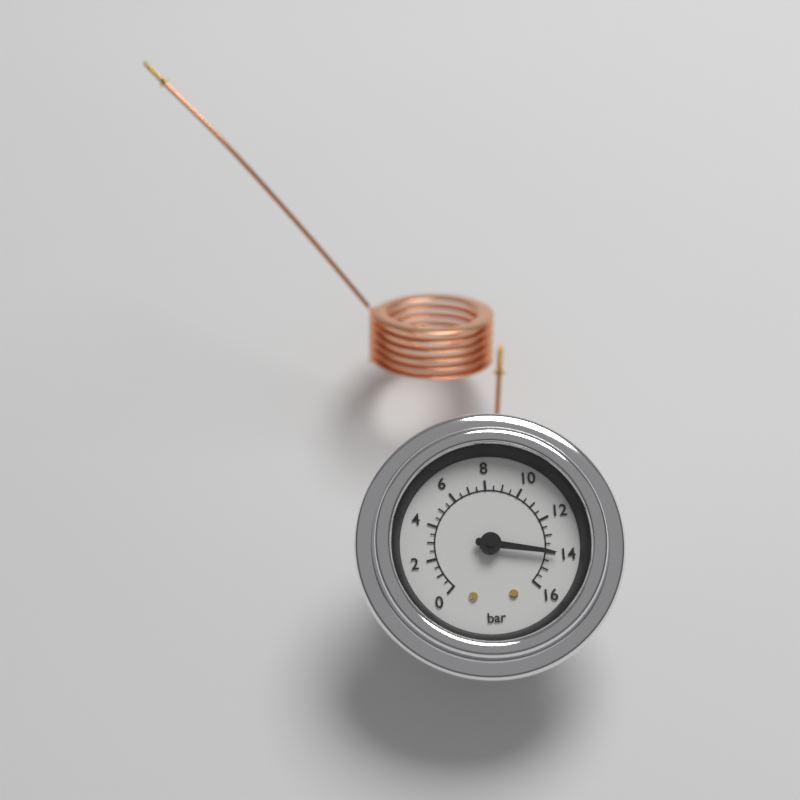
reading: 14.0 bar
